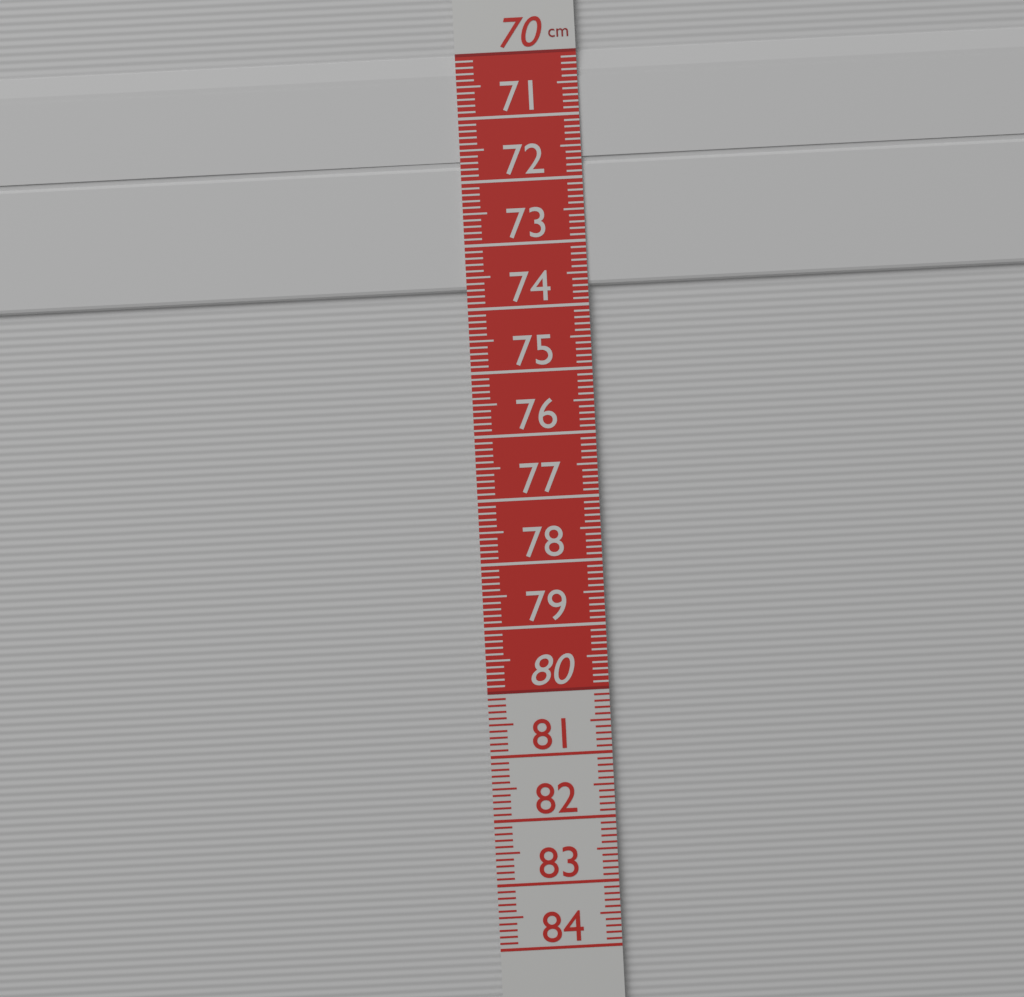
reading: 73.7 cm
